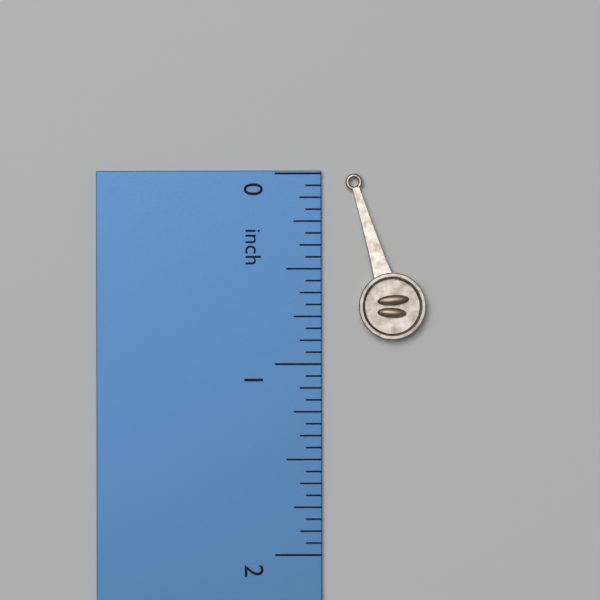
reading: 0.8750 inch
